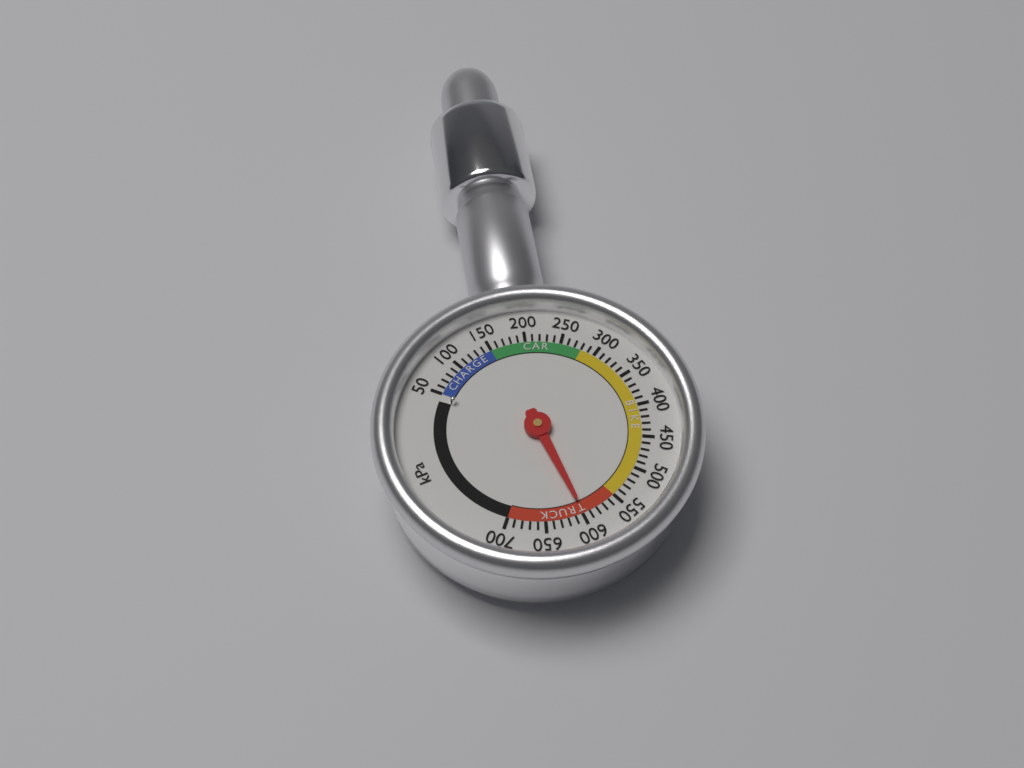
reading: 600 kPa
